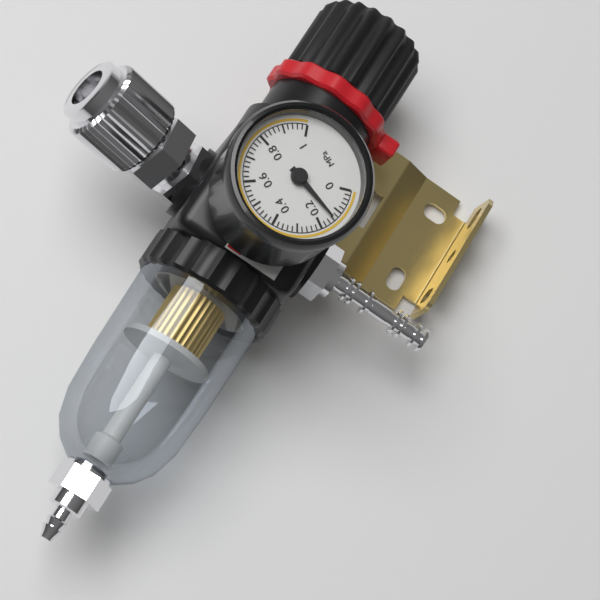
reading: 0.14 MPa
